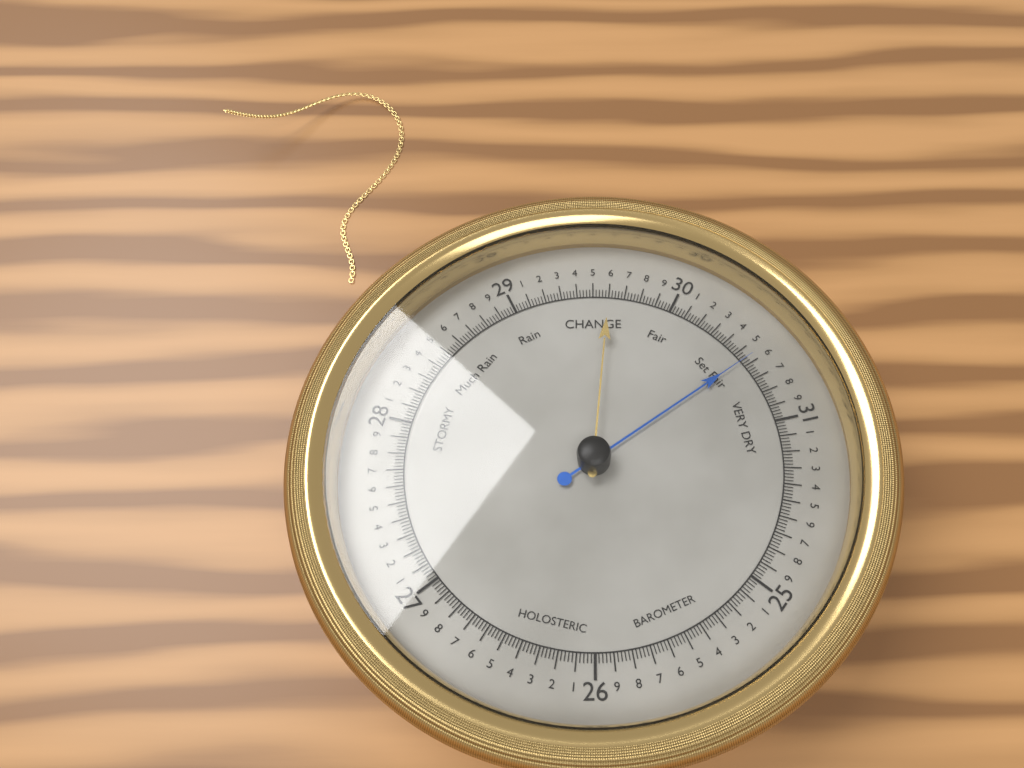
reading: 30.56 (no unit)
